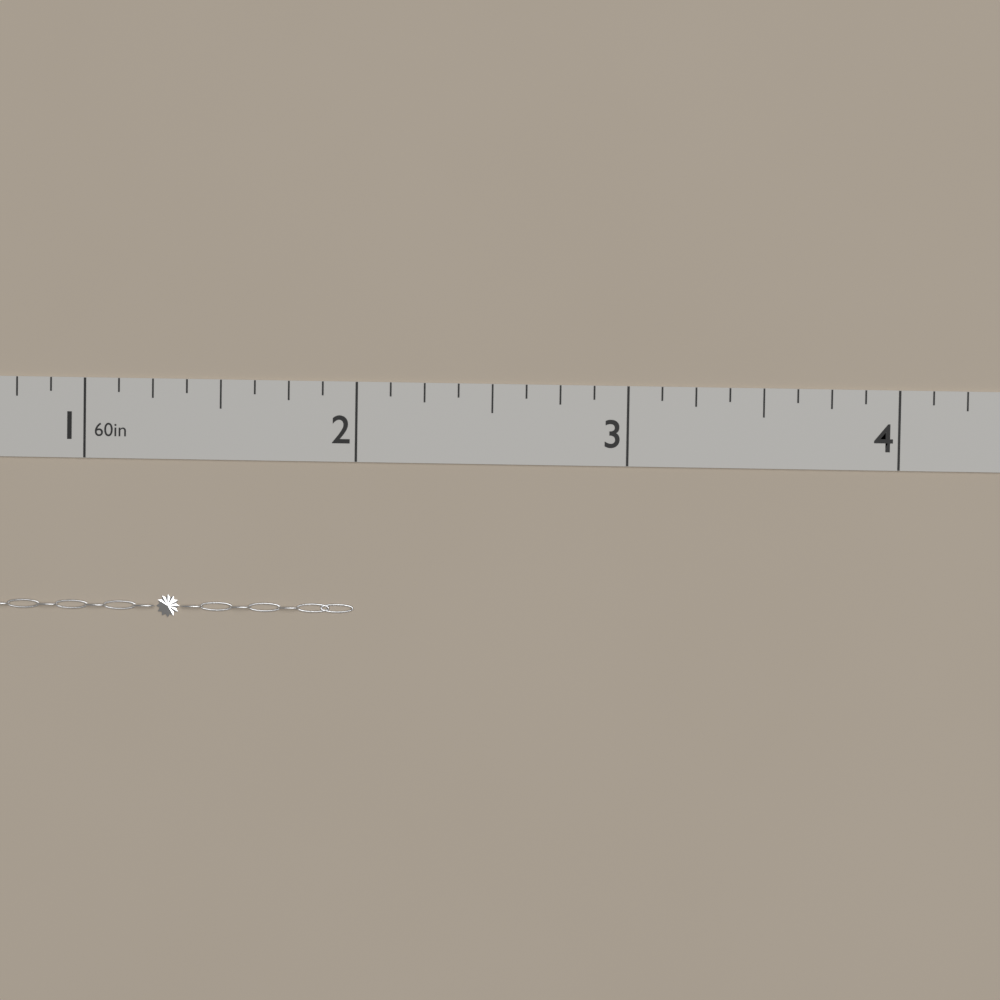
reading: 2.000 in
